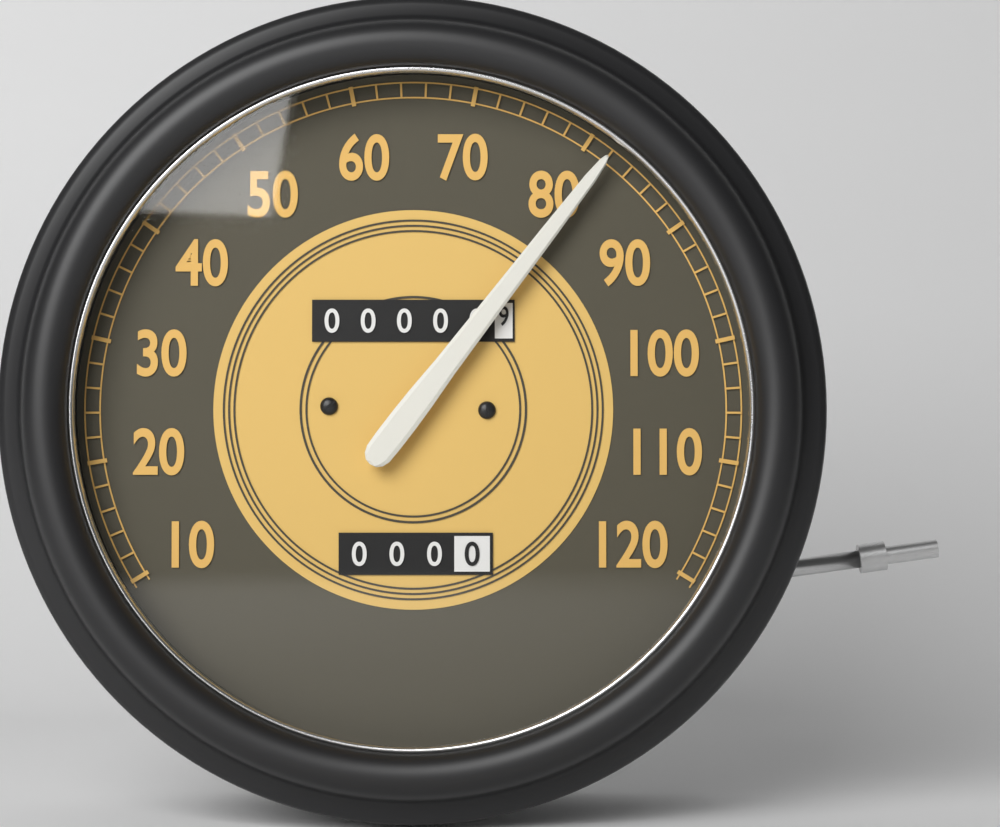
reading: 82 (no unit)
